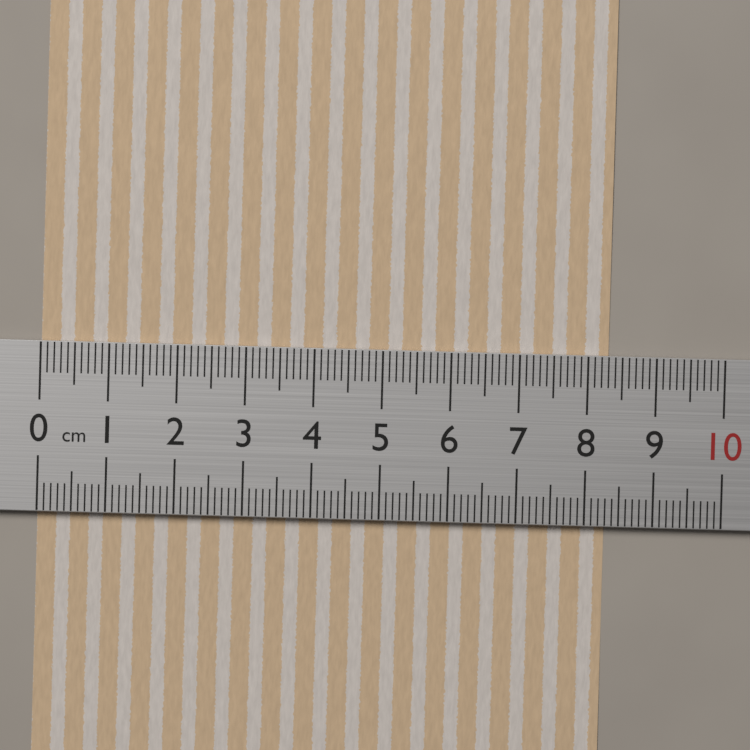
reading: 8.3 cm
